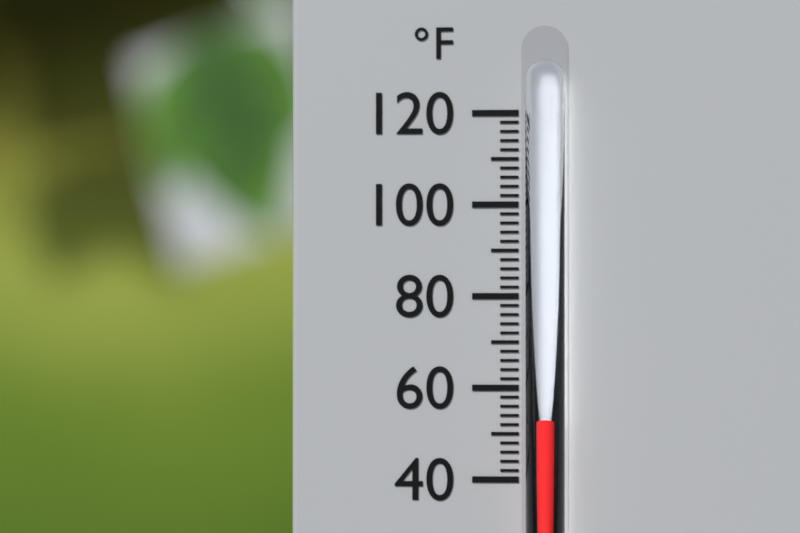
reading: 54 °F
